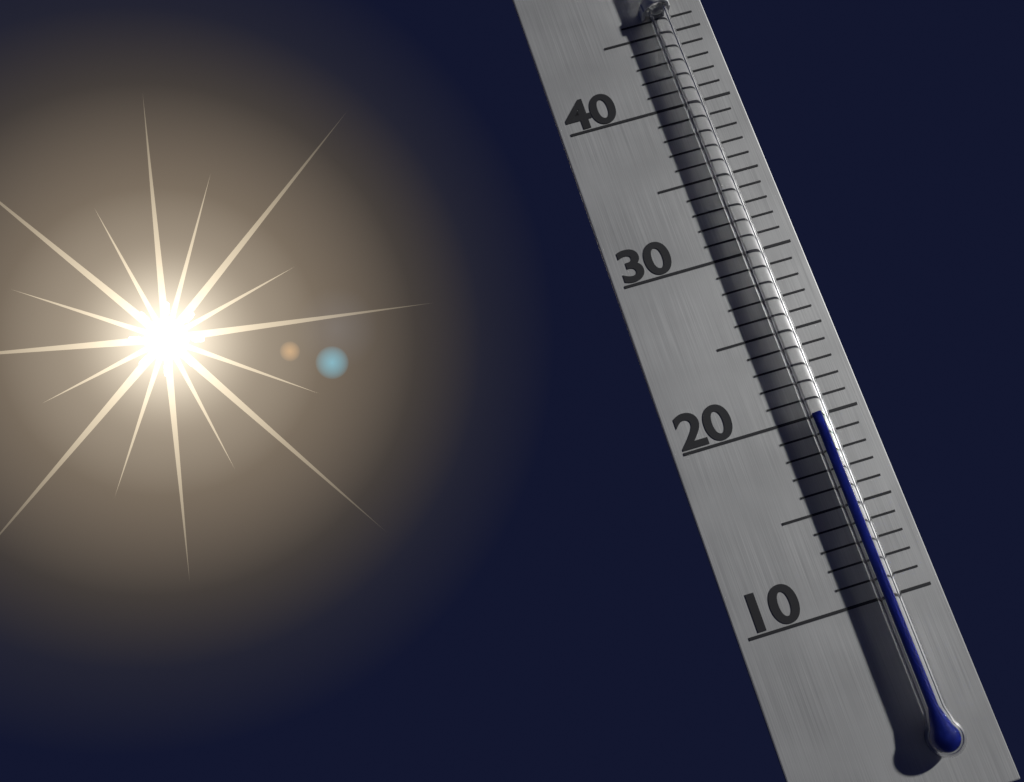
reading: 20 °C
